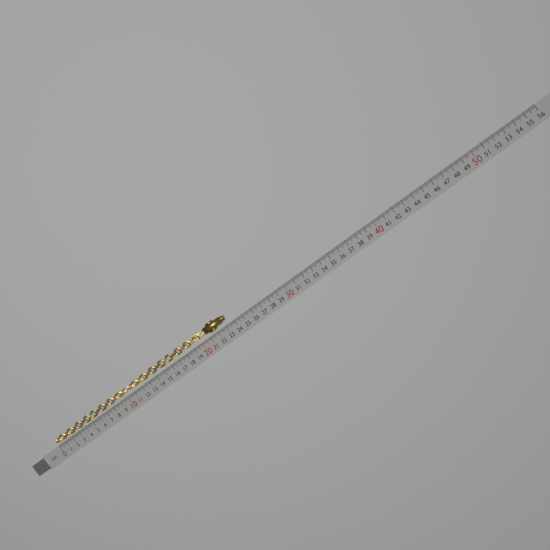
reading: 23.4 cm
